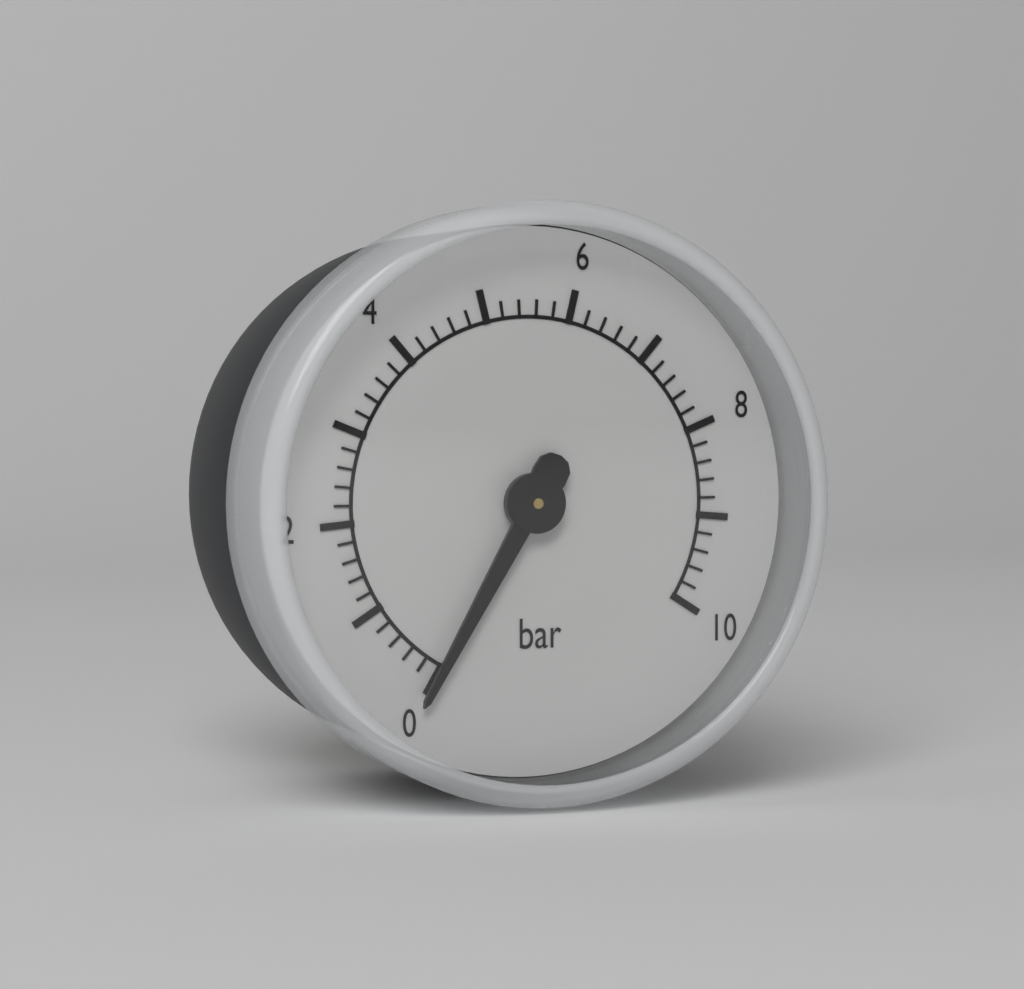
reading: 0.0 bar
